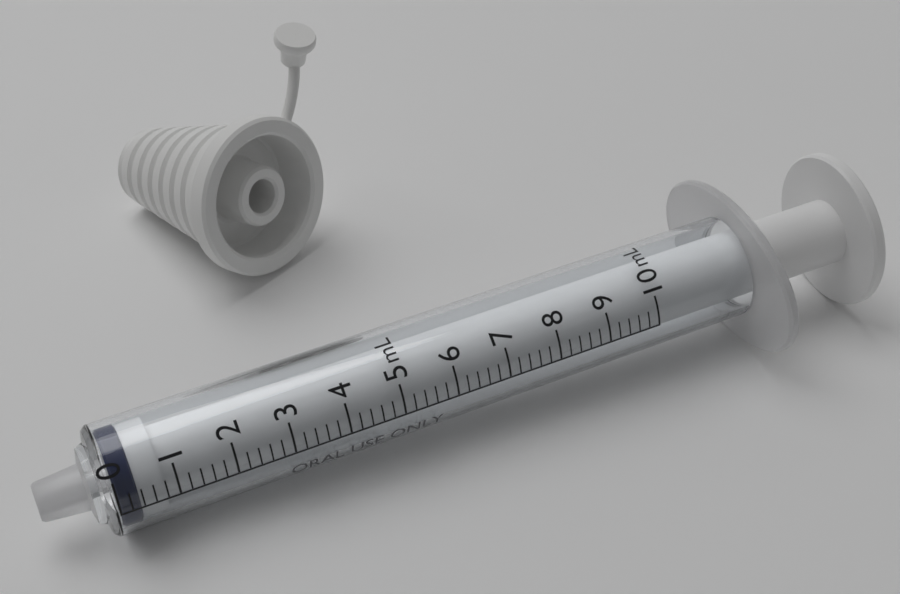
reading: 0.0 mL
